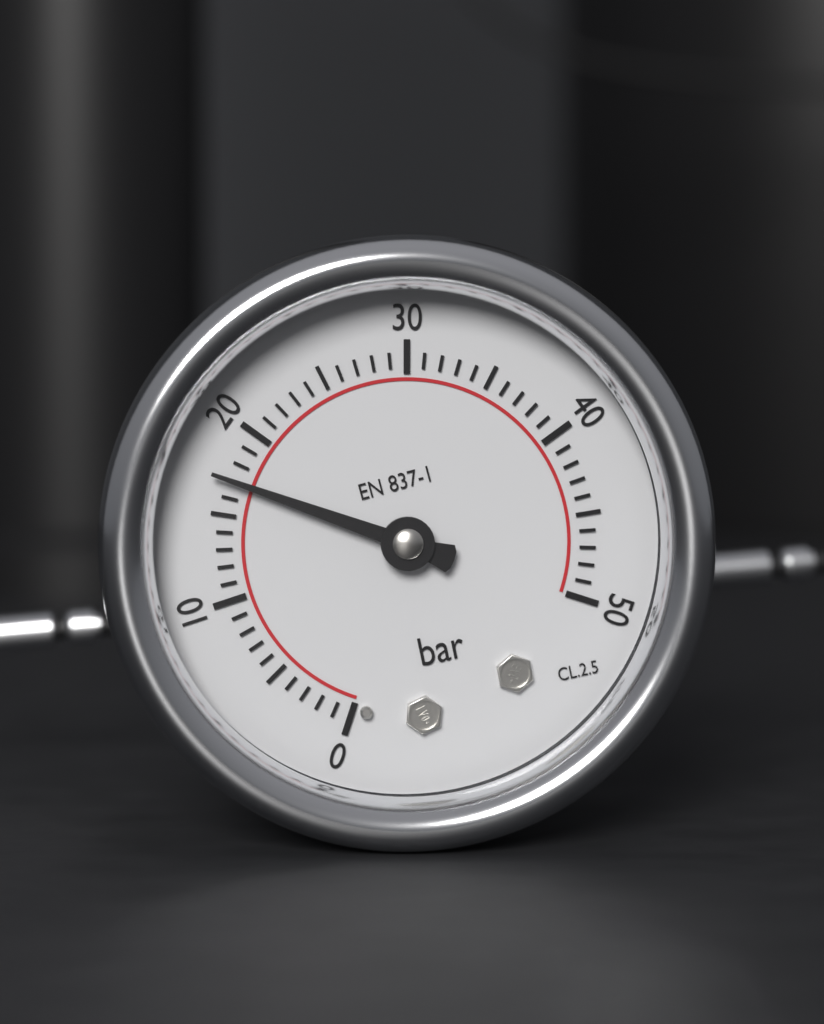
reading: 17 bar
